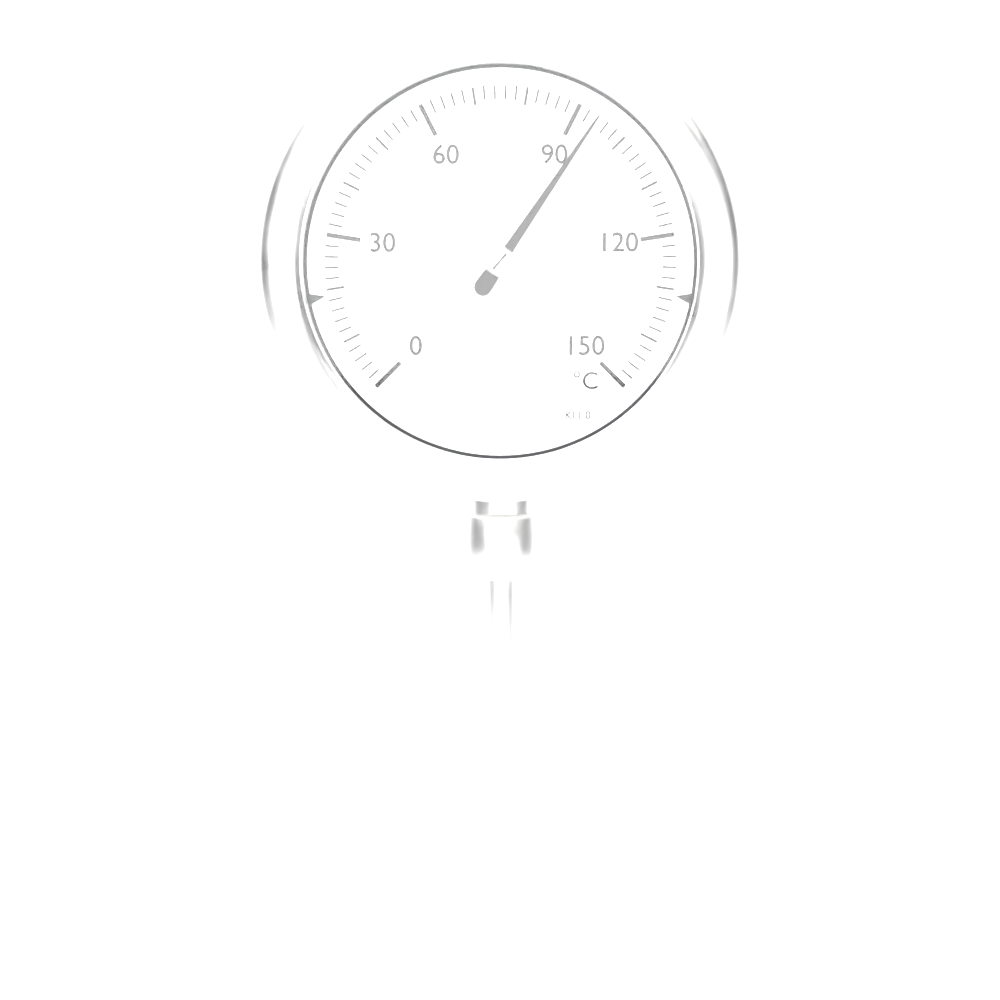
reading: 94 °C
